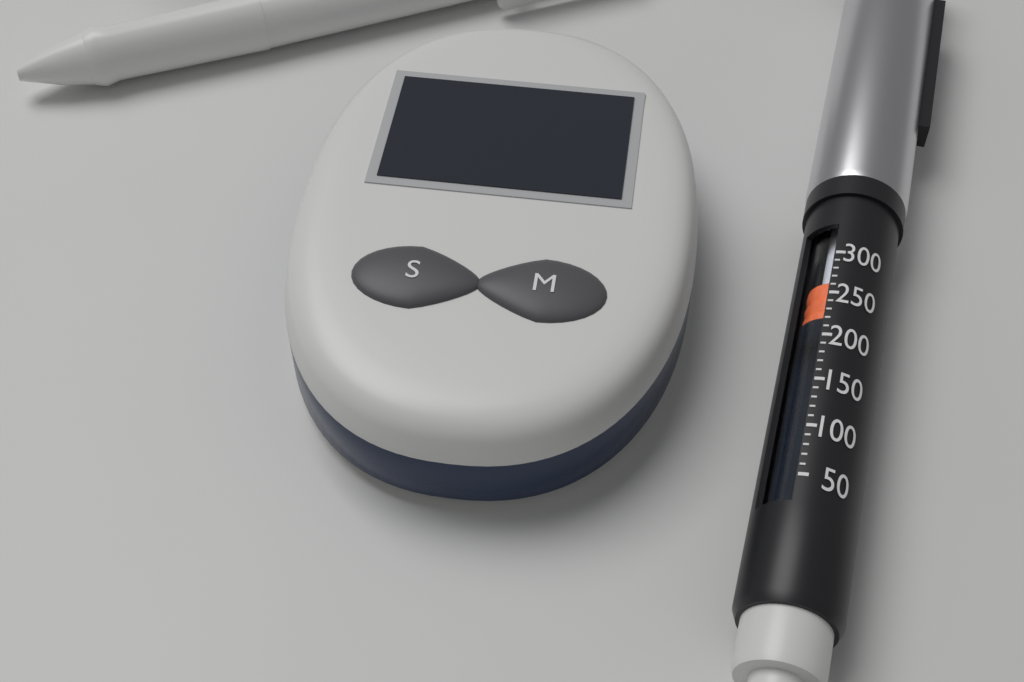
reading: 230 (no unit)
